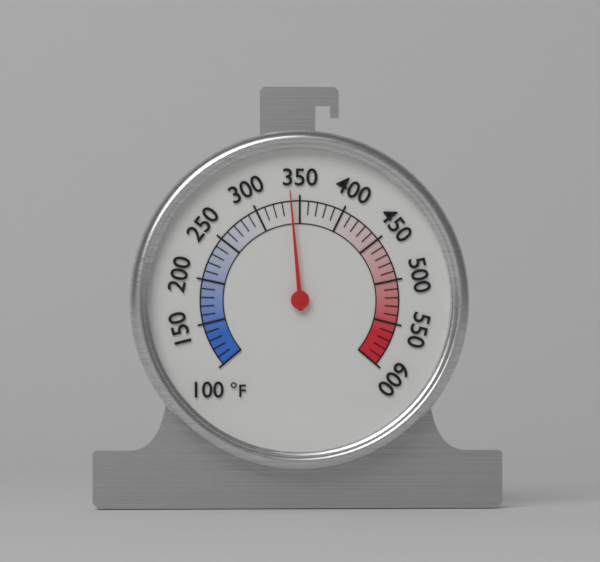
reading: 340 °F
